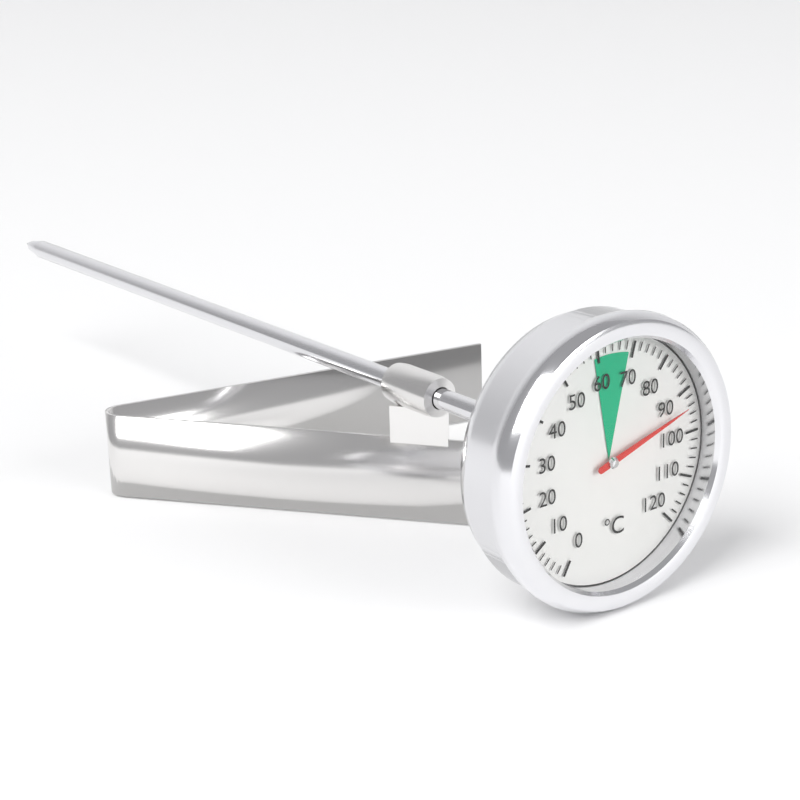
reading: 94 °C
